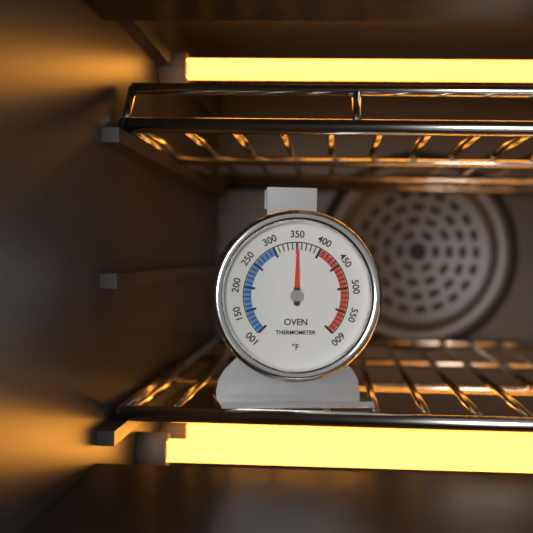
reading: 350 °F
